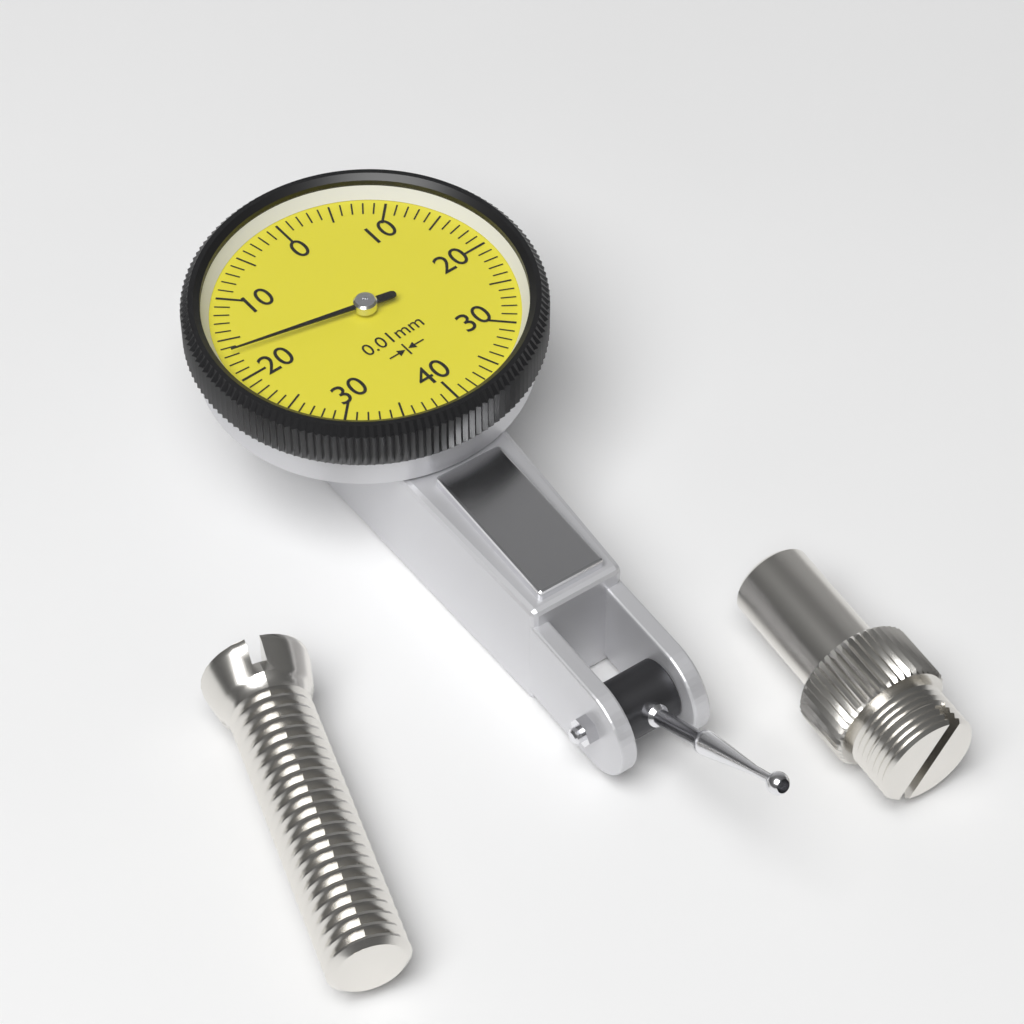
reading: 0.17 mm
